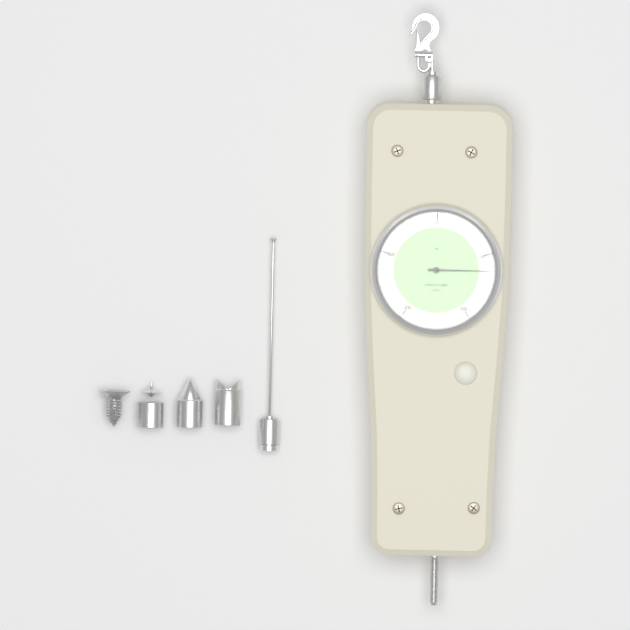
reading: 125 N
